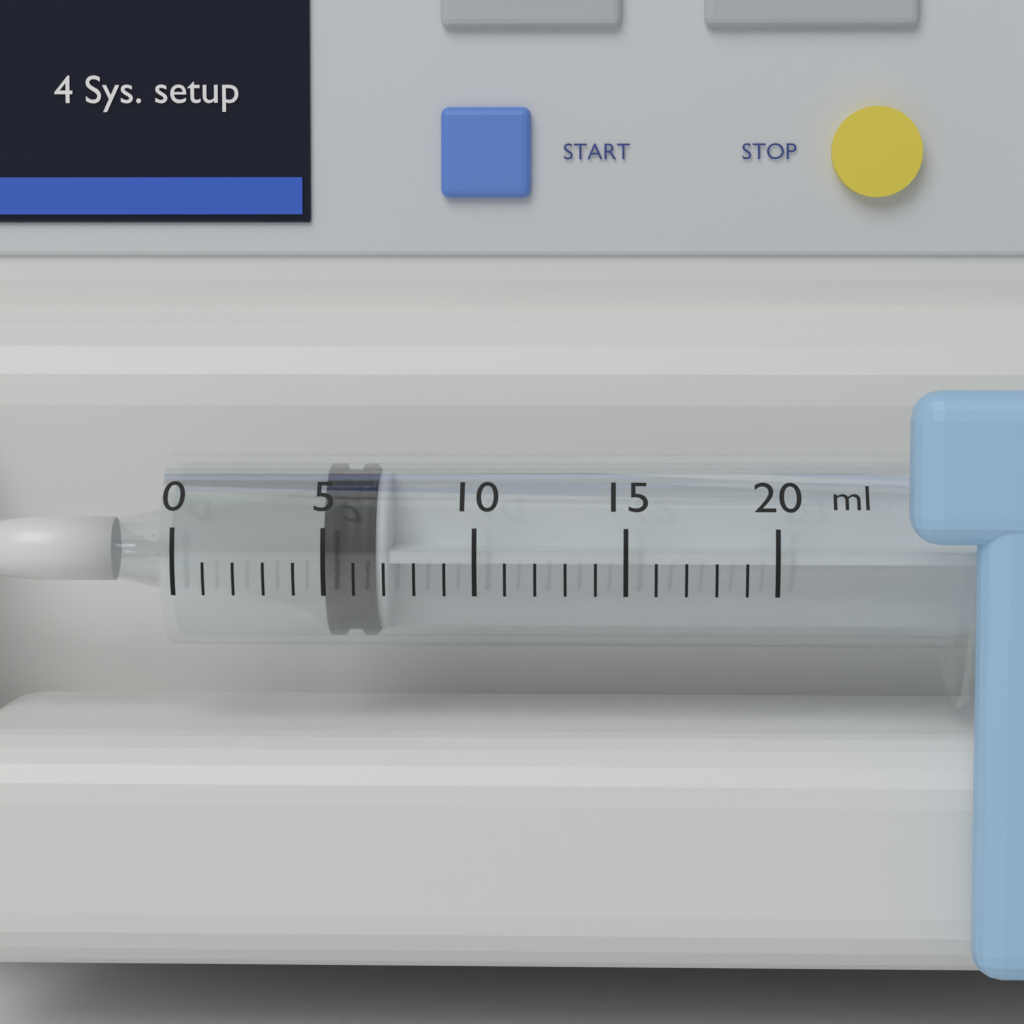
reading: 5 ml
